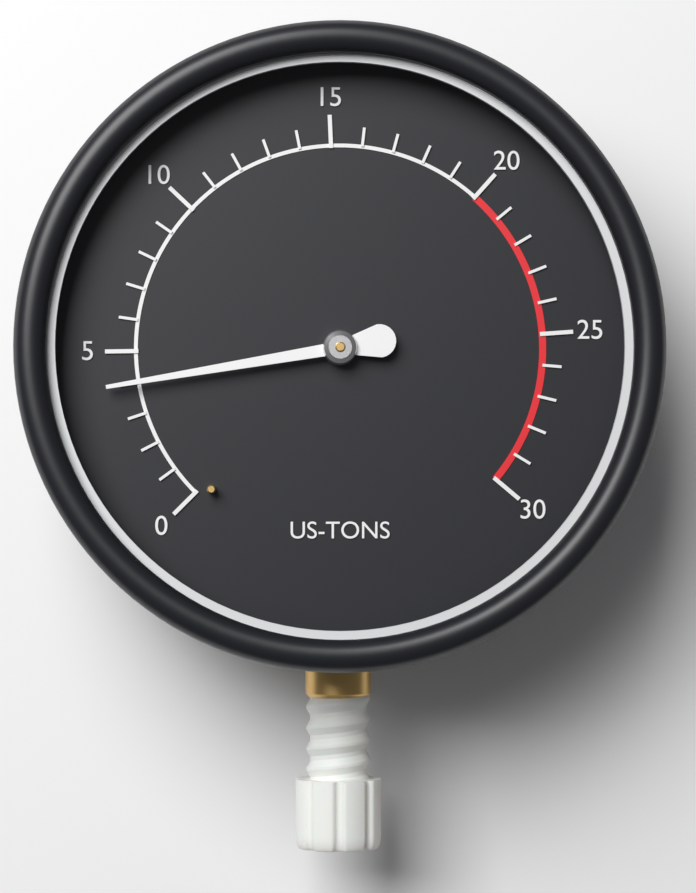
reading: 4 US-TONS
